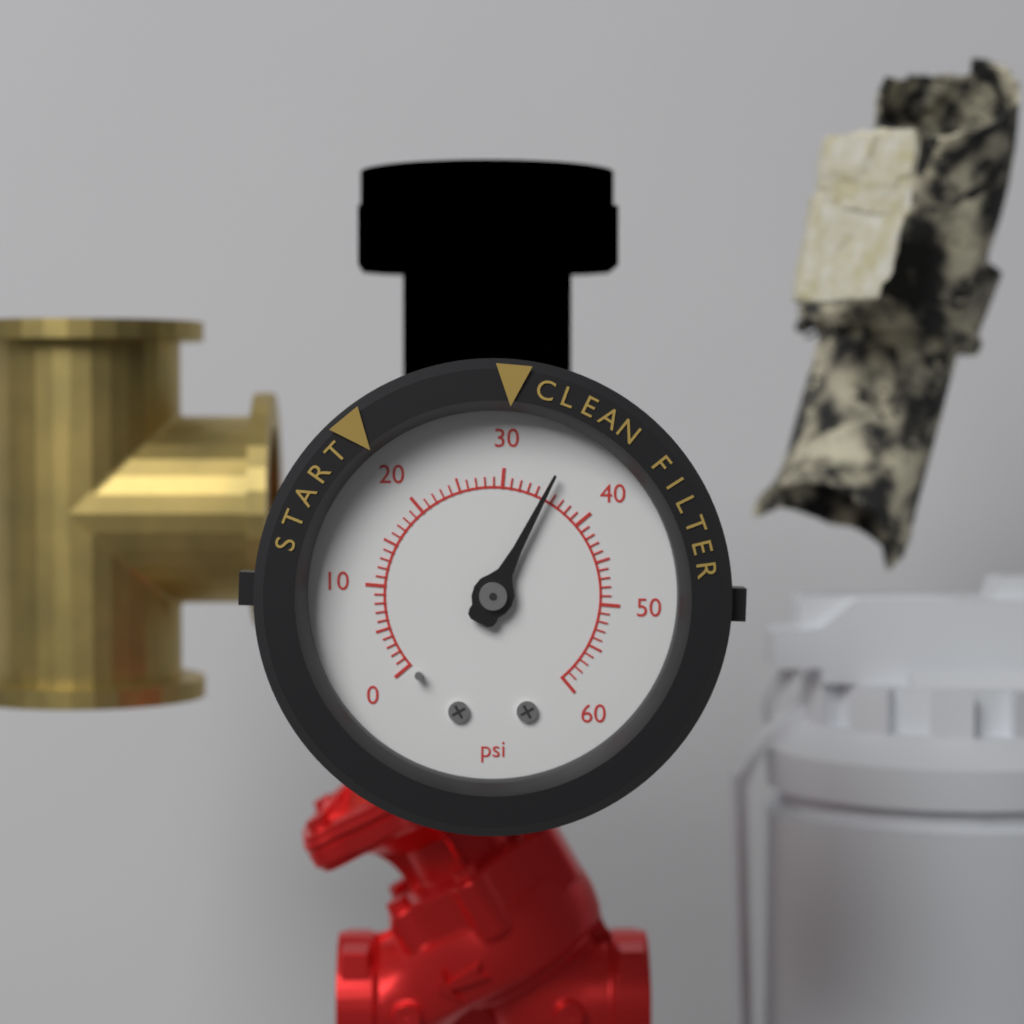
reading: 35 psi
